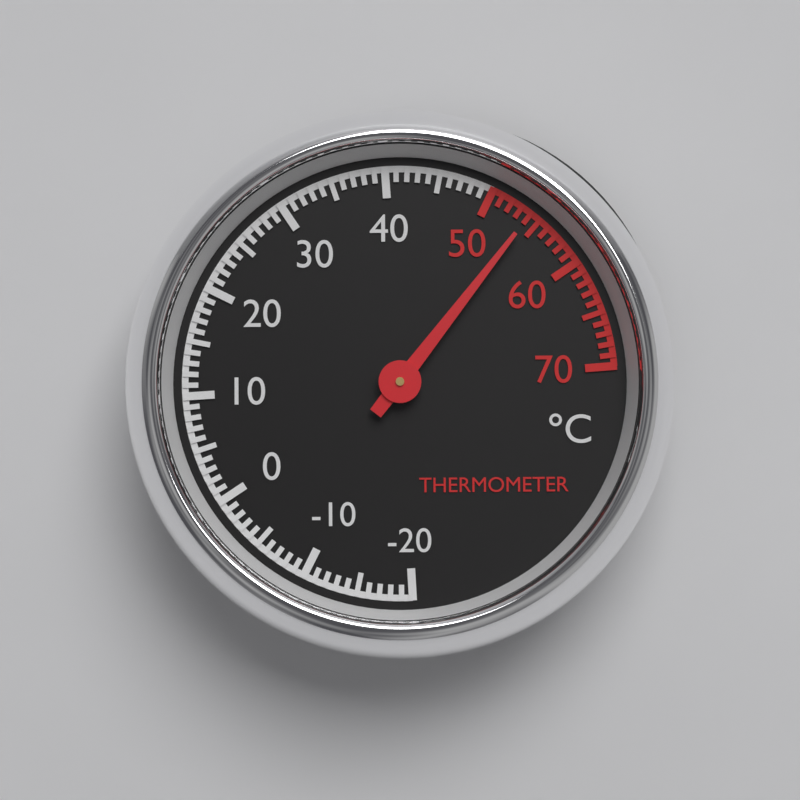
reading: 54 °C
